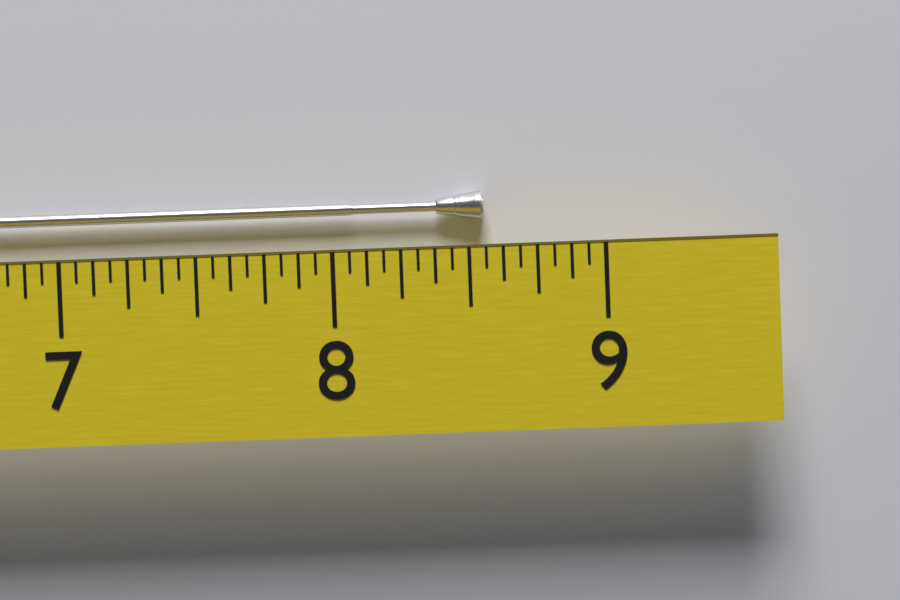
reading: 8.5625 (no unit)
